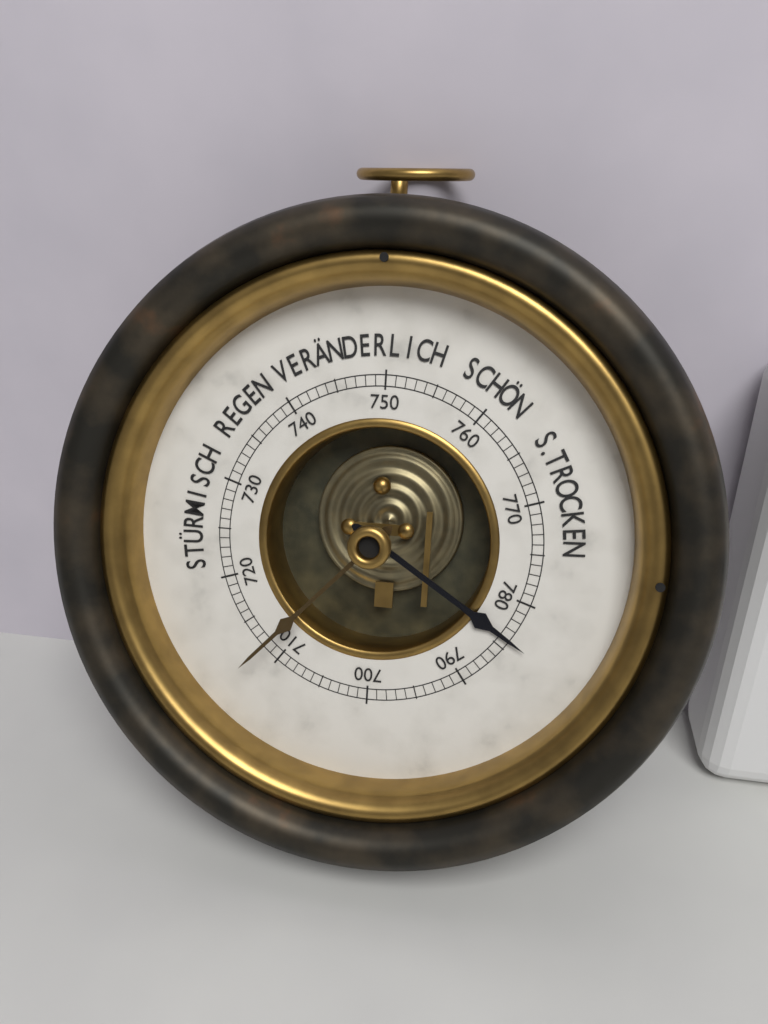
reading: 784 mmHg
